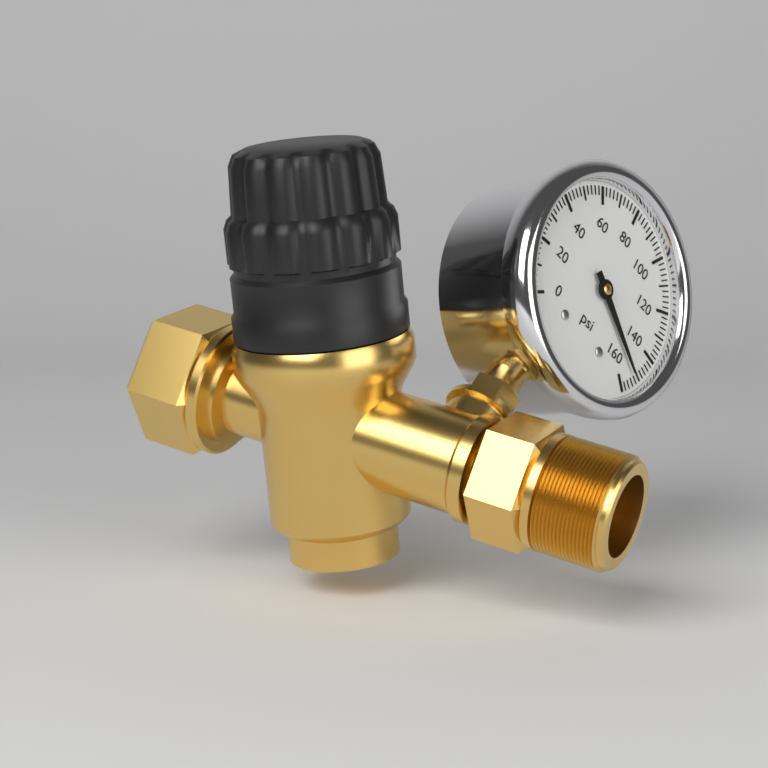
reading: 152 psi
